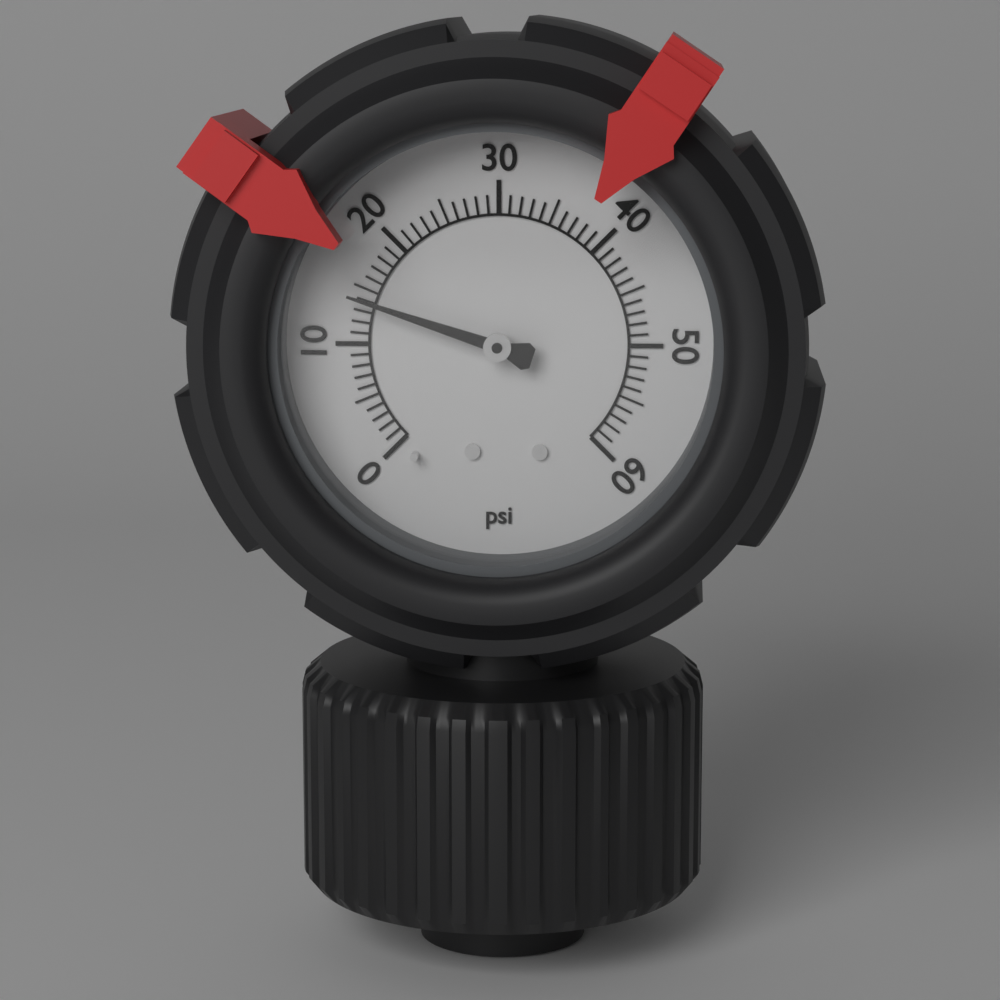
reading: 14 psi
